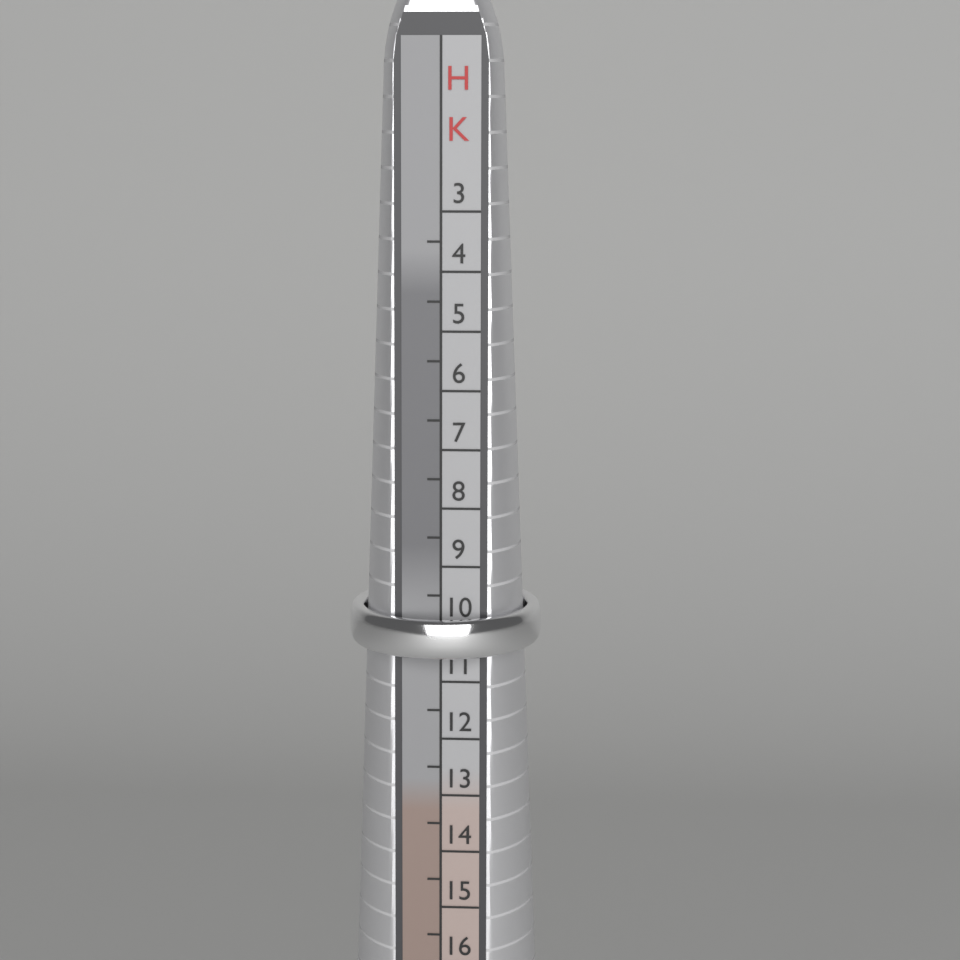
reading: 10.5 HK
